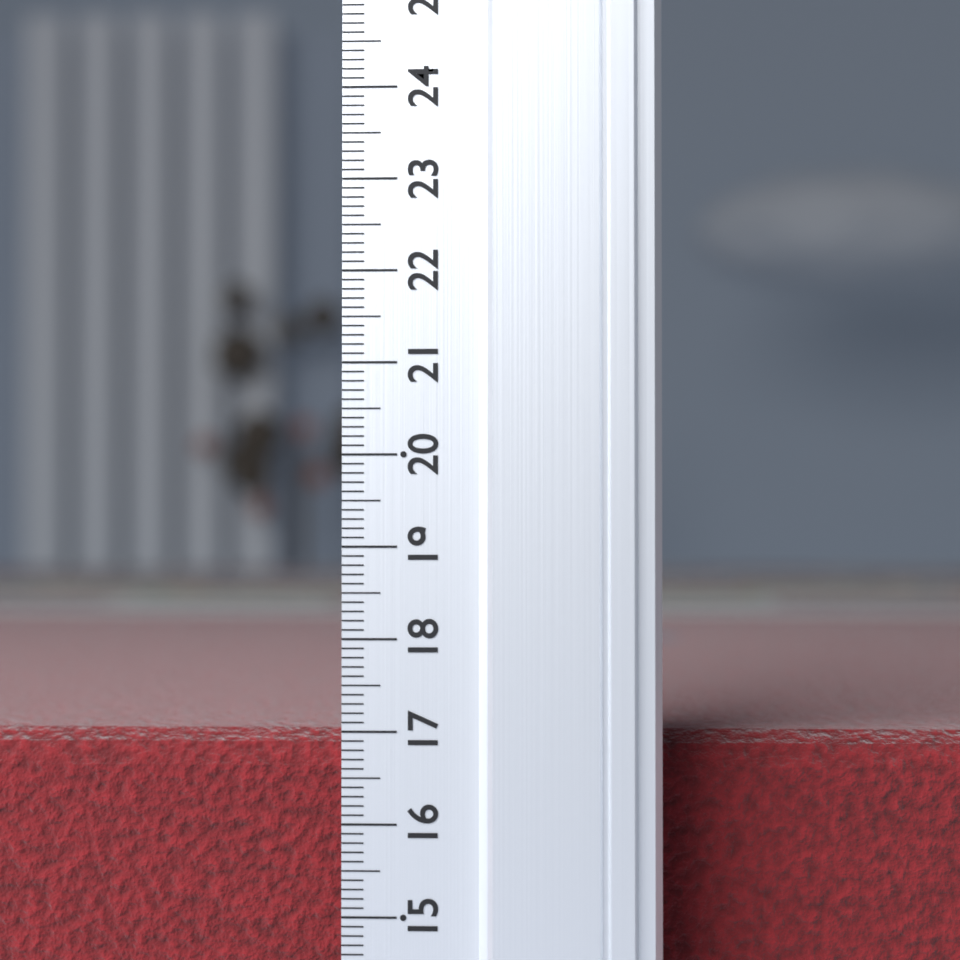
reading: 16.9 (no unit)
